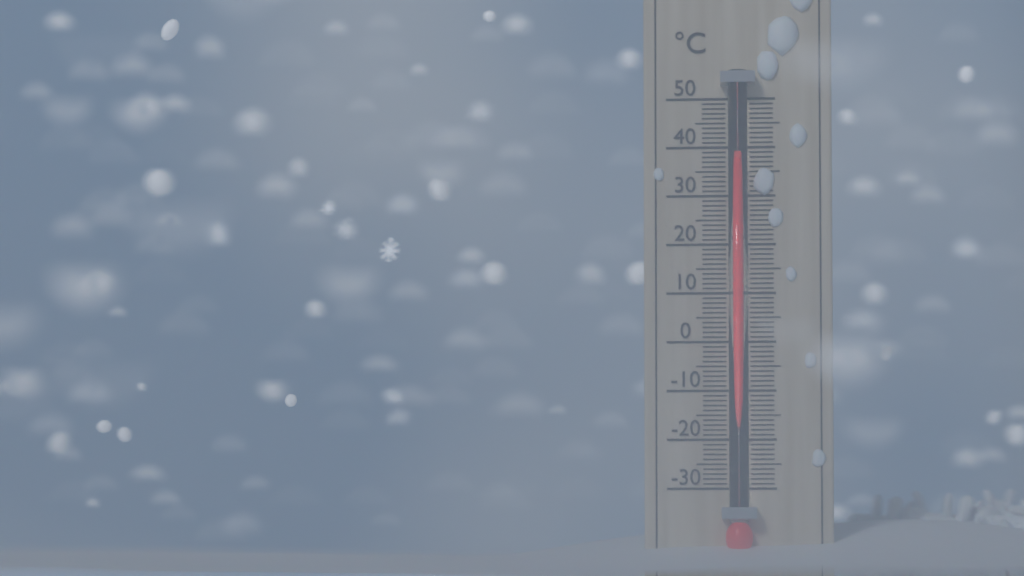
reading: 37 °C
